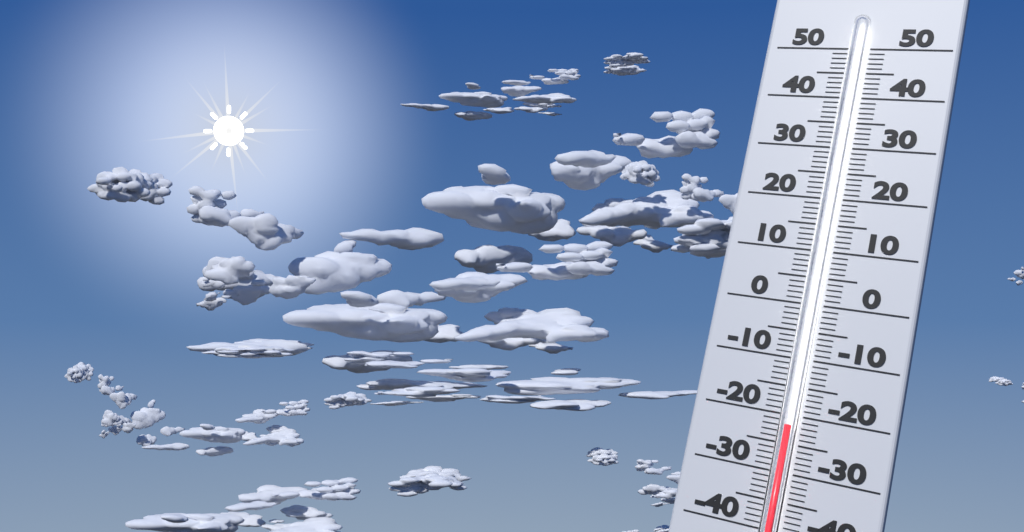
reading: -22 (no unit)
